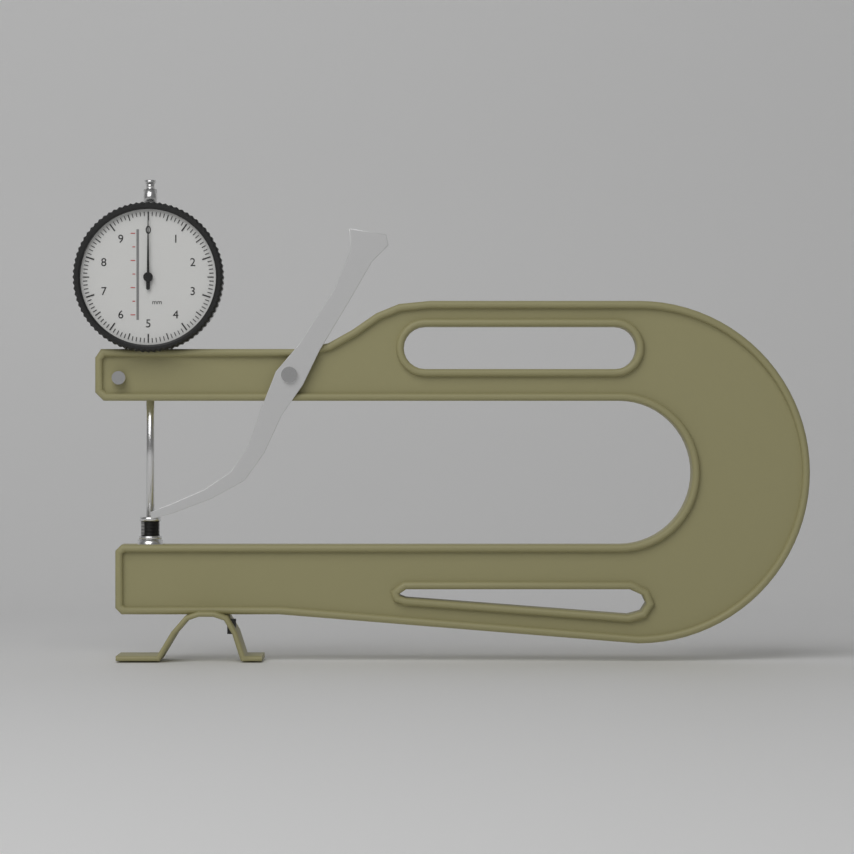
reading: 0.0 mm
